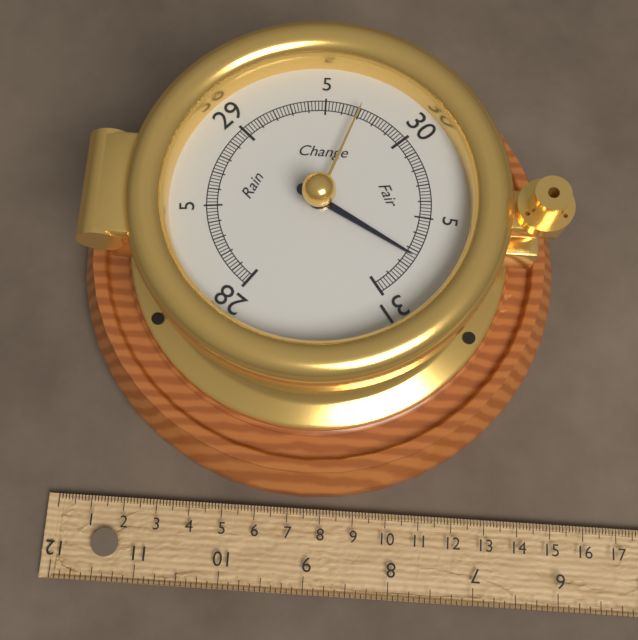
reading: 30.74 inHg
